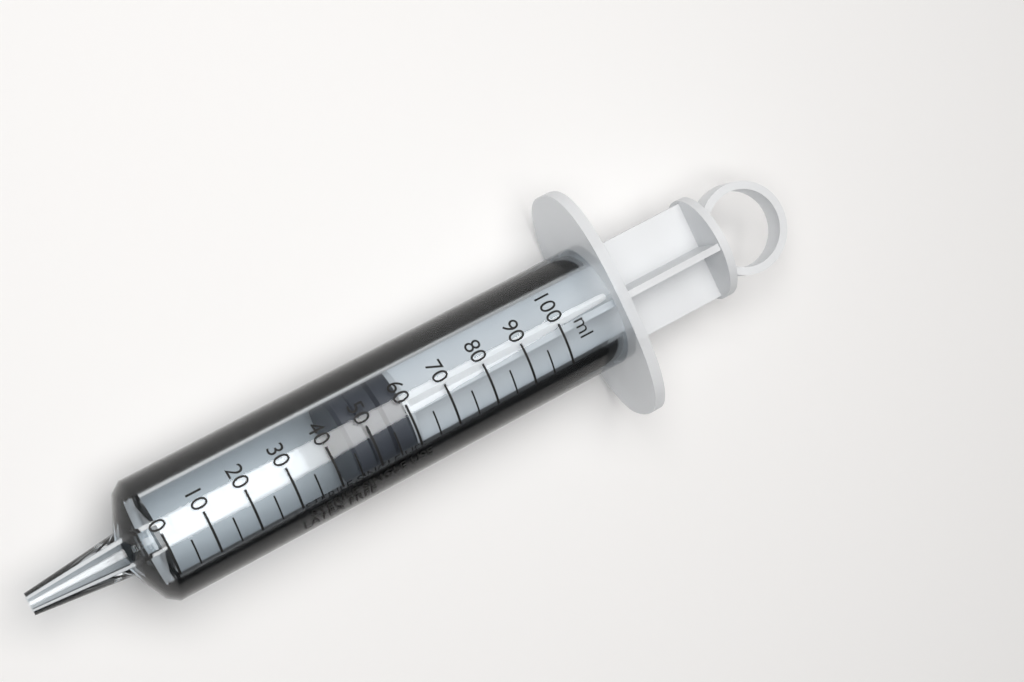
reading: 45 ml
